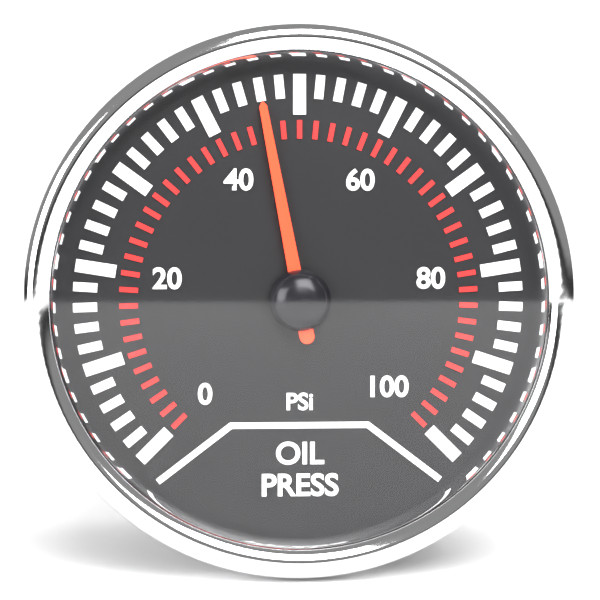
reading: 46 psi
